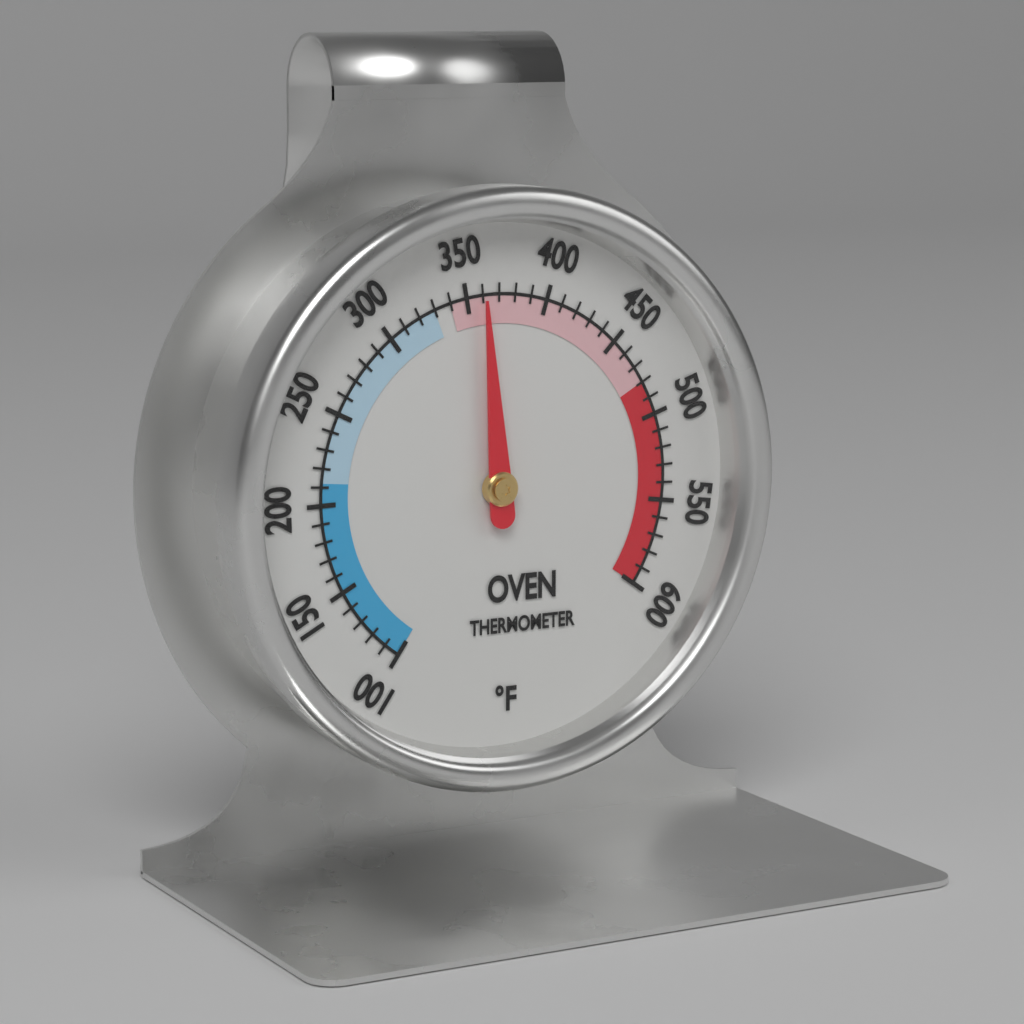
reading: 360 °F
